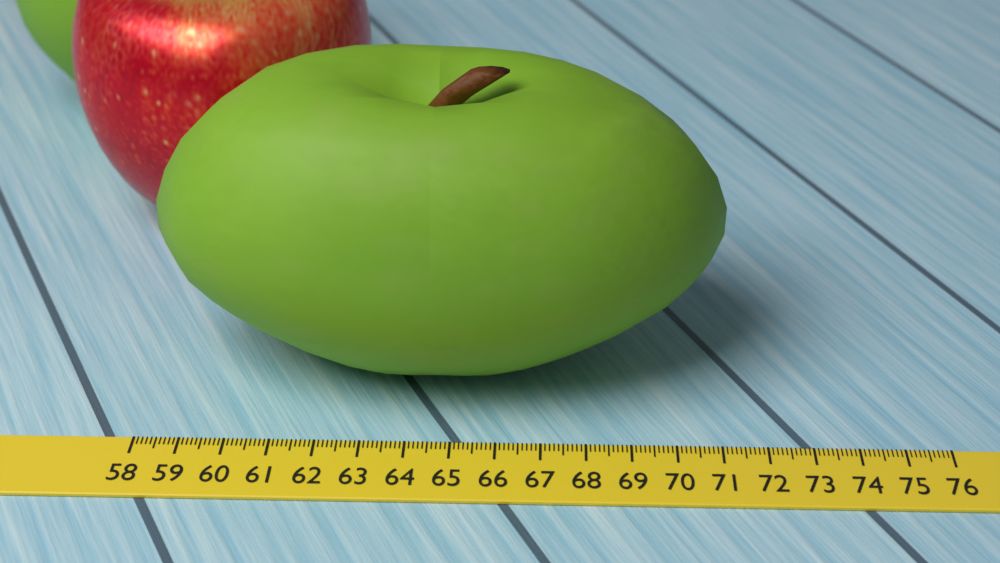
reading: 71.2 (no unit)
